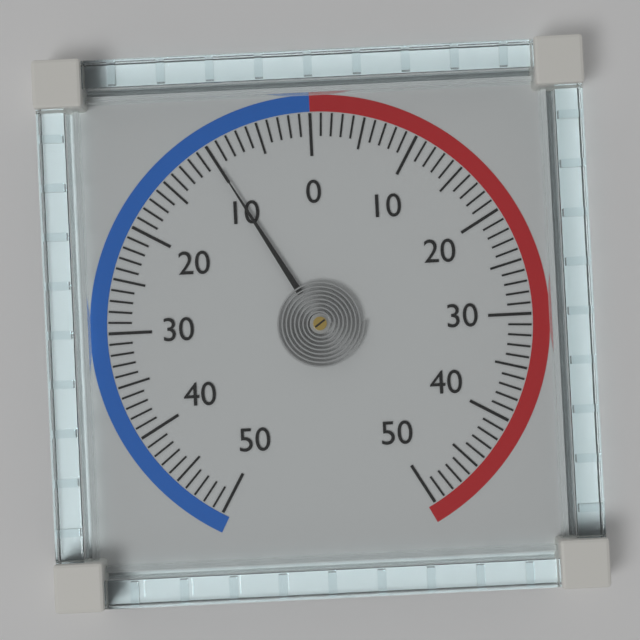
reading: -10 (no unit)
